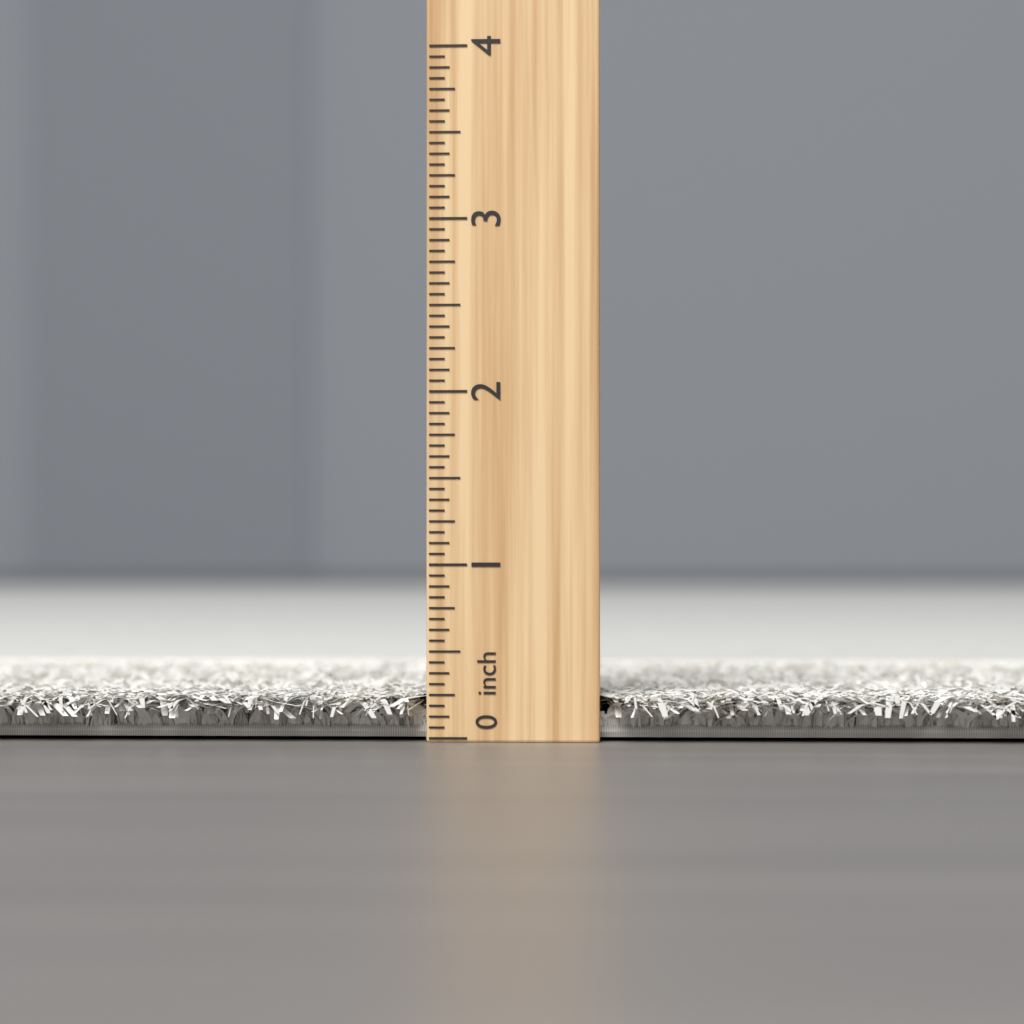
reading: 0.2500 inch
